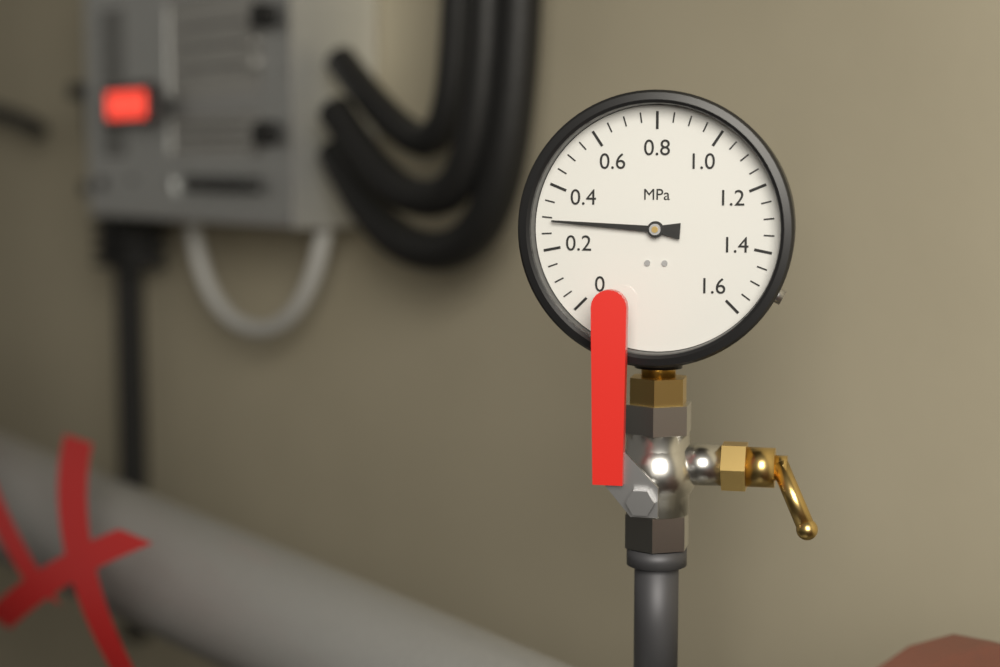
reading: 0.29 MPa
